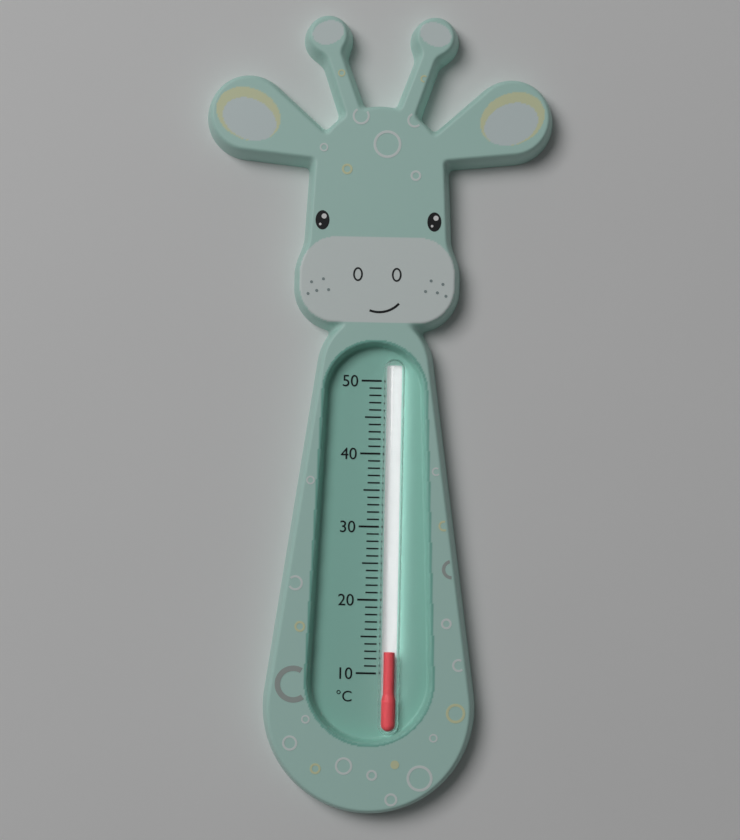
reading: 13 °C
